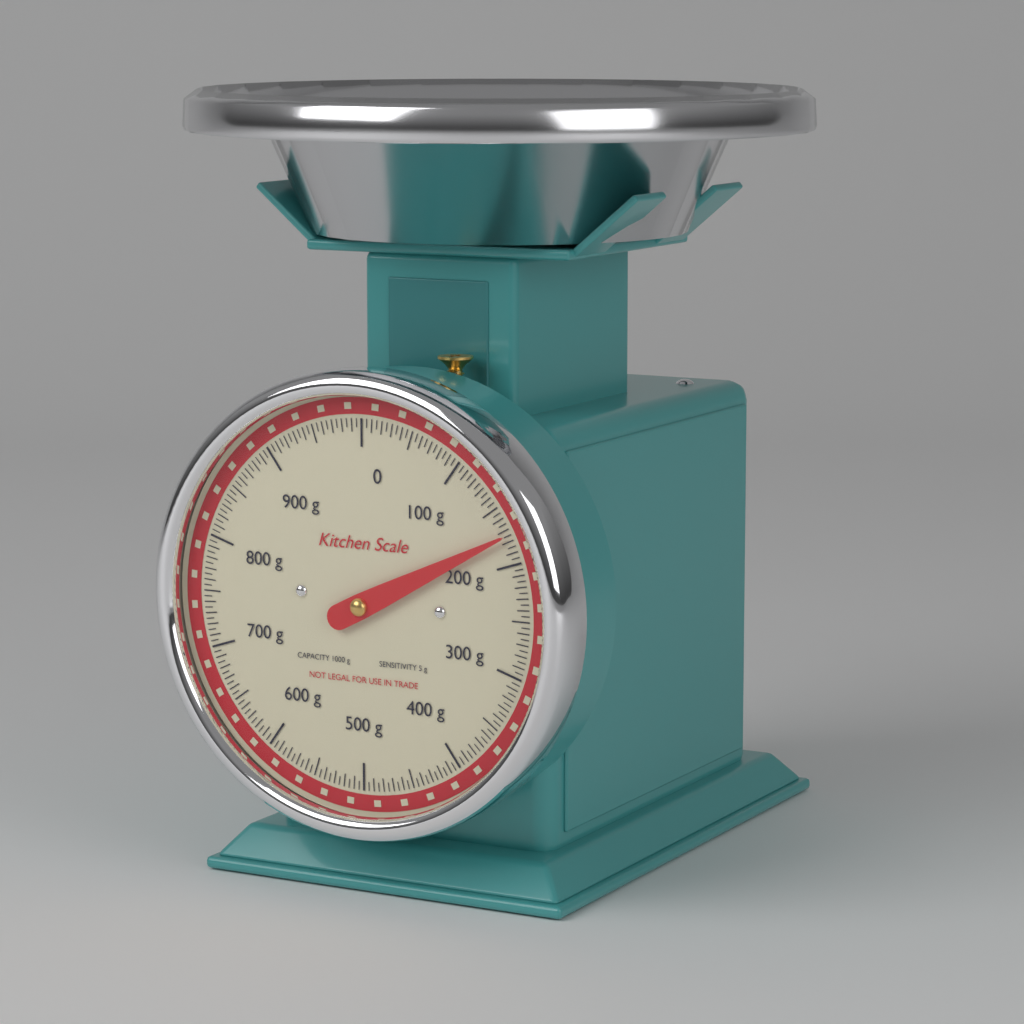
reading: 175 g
